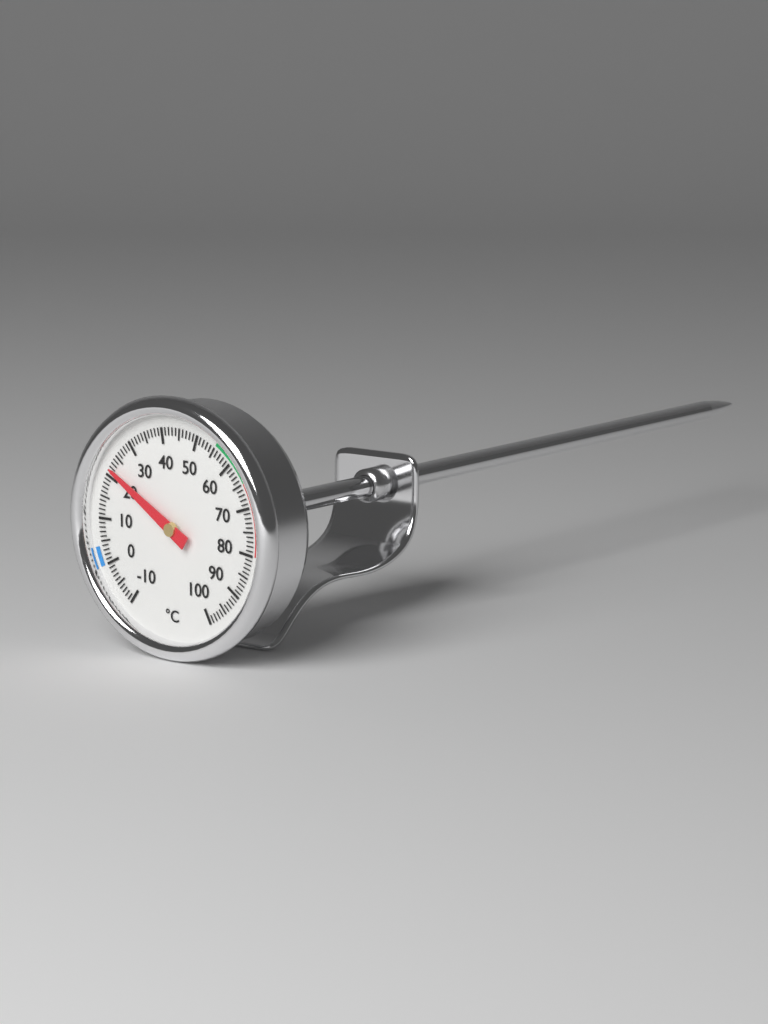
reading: 22 °C
